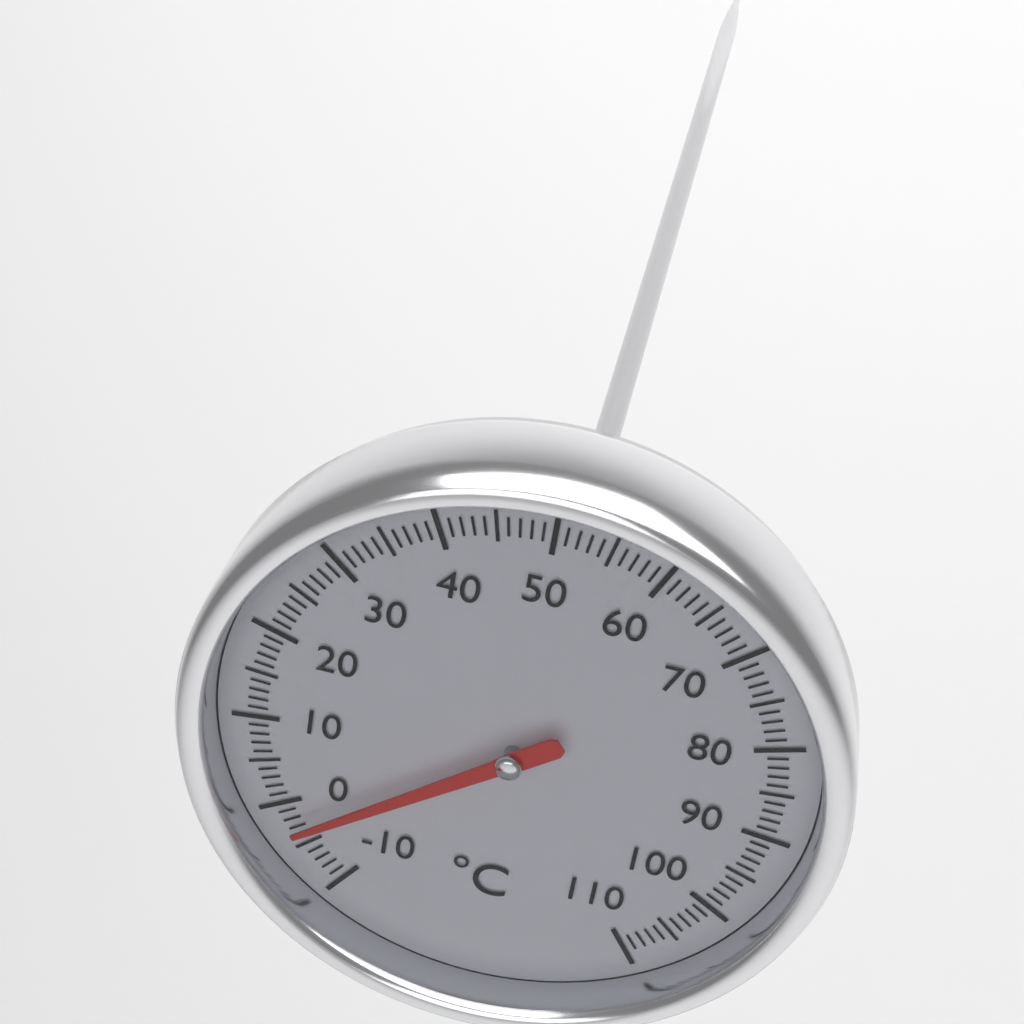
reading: -3 °C
